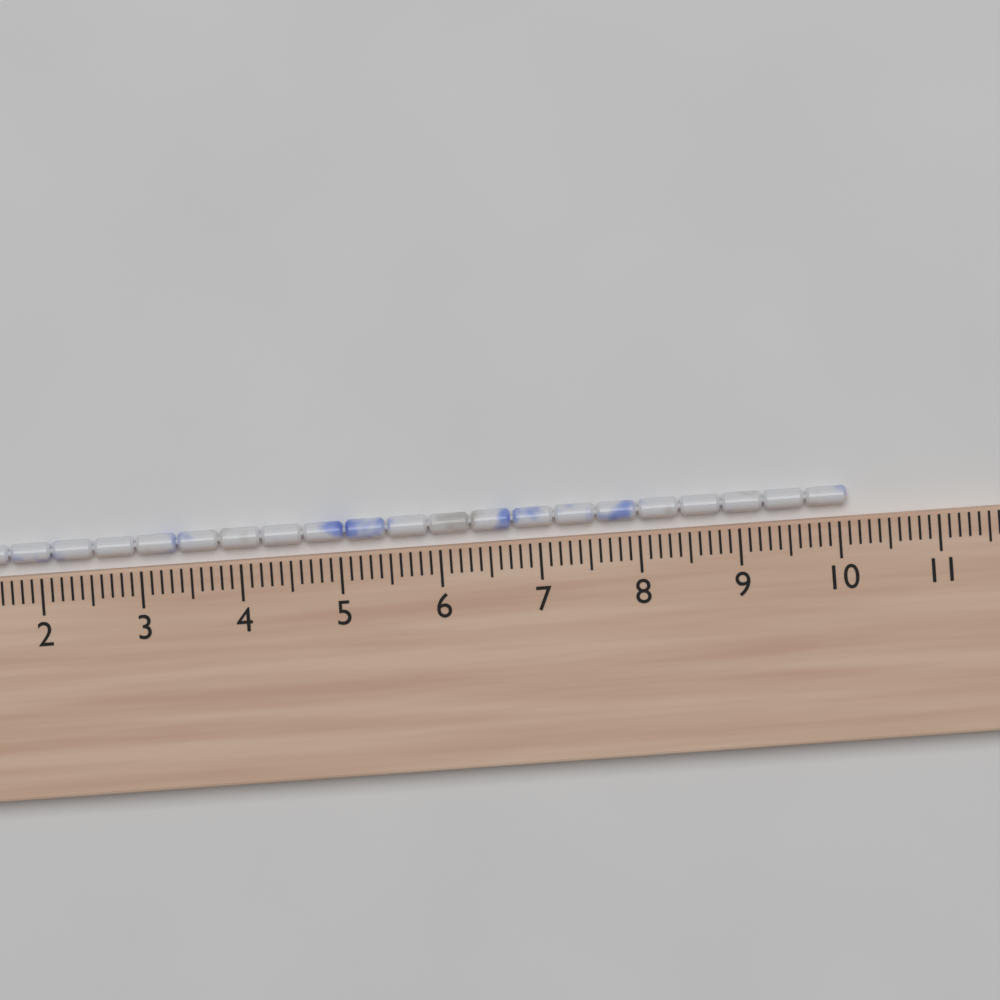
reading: 10.1 cm
